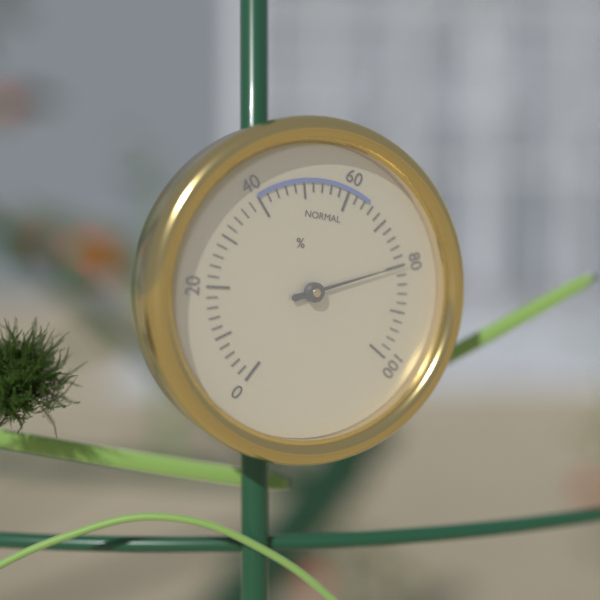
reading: 80 %
